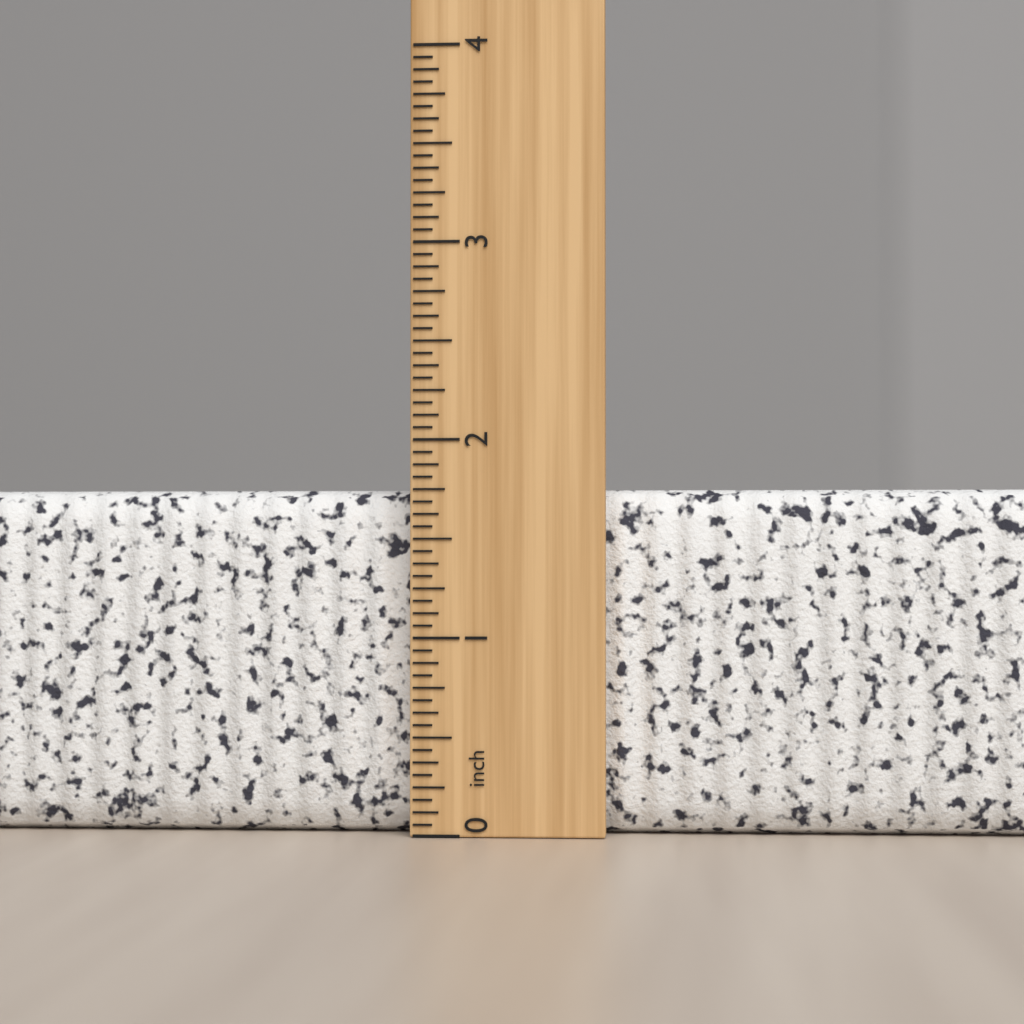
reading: 1.7500 inch
